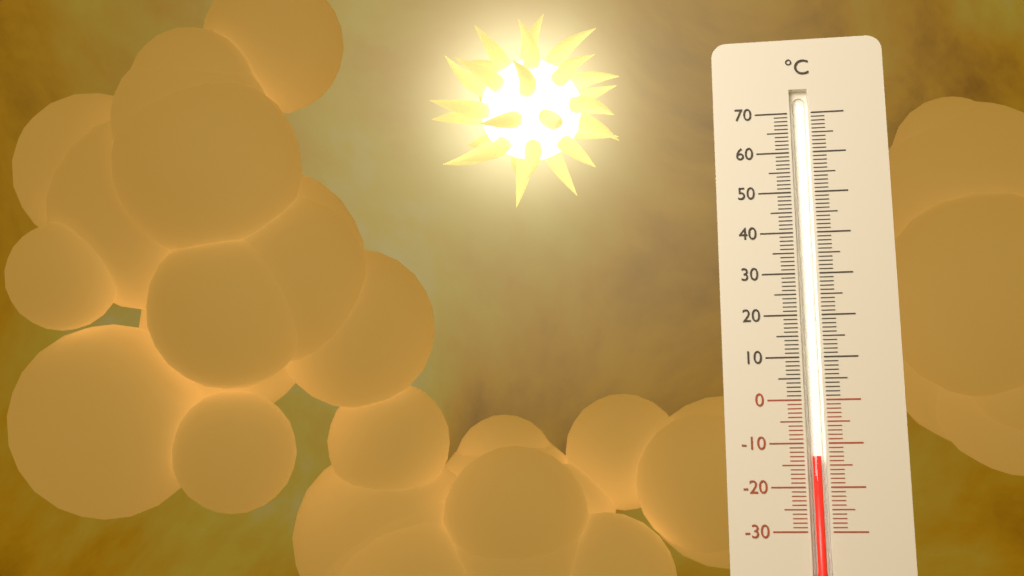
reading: -13 °C
